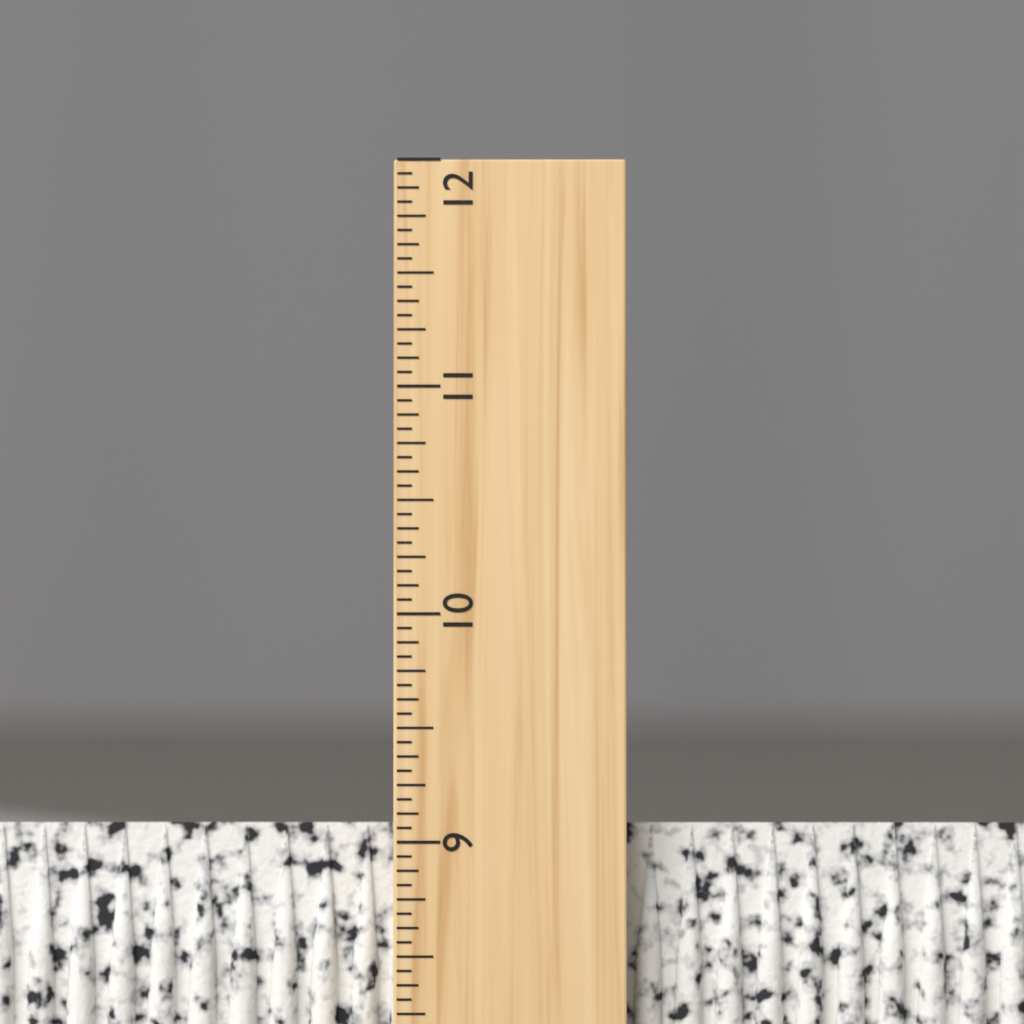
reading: 9.0625 inch
